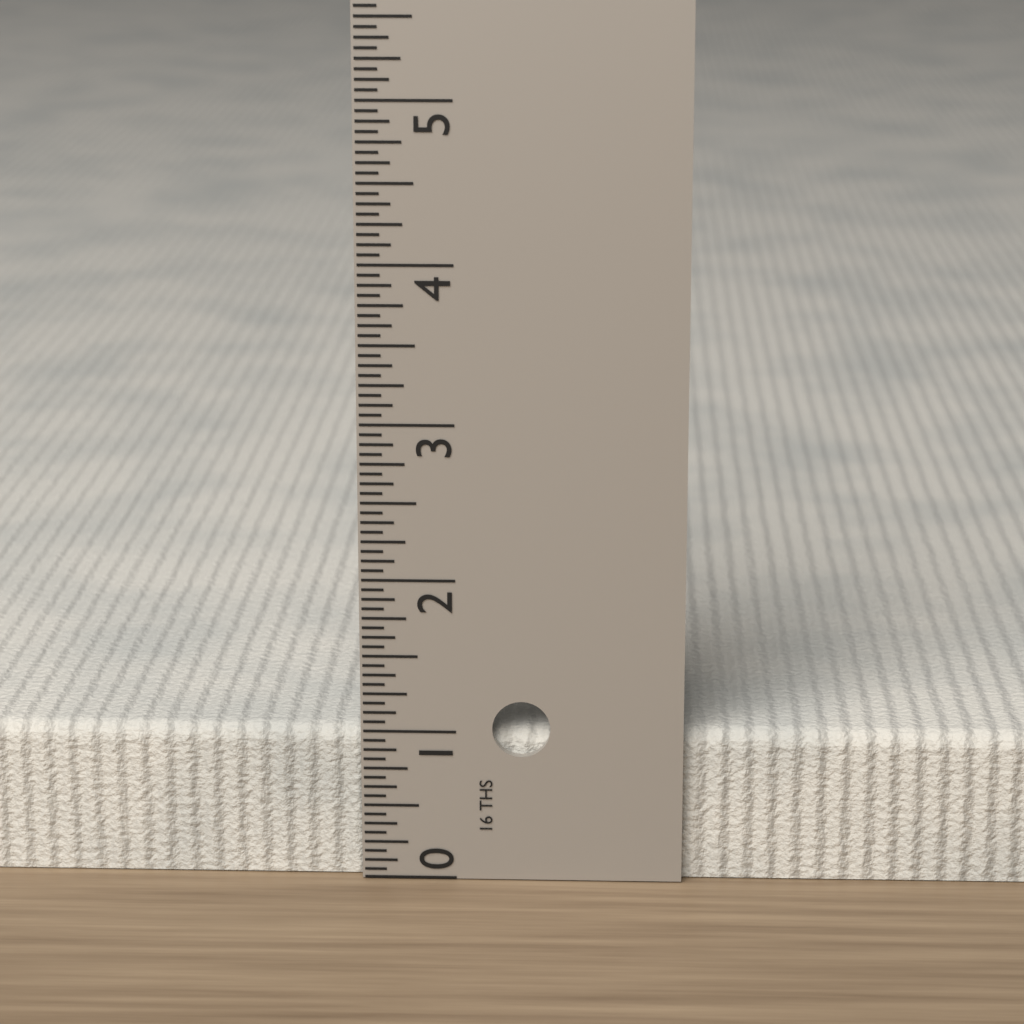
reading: 1.0000 in
